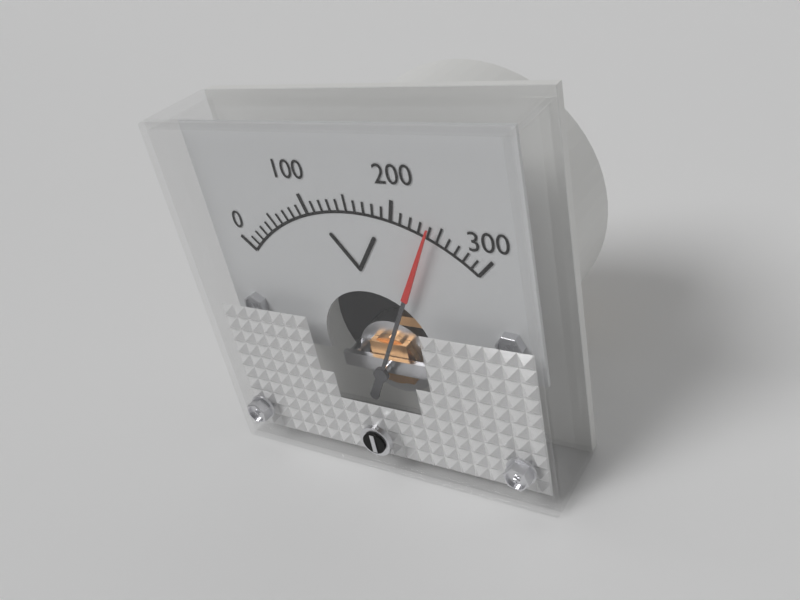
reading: 240 V
